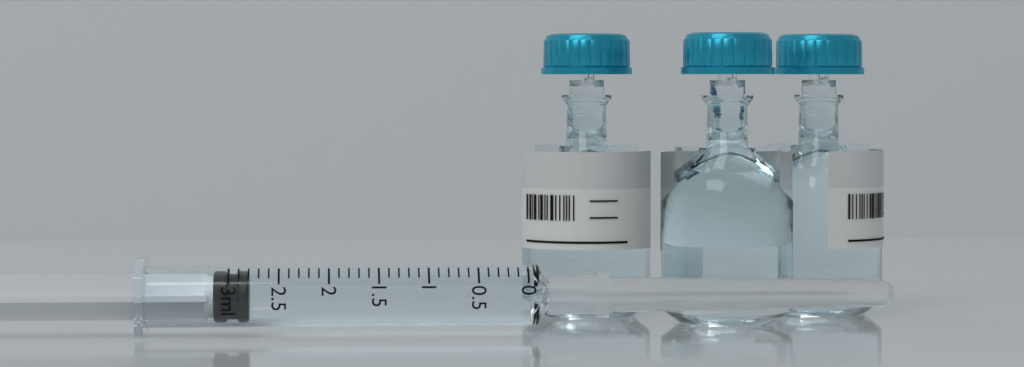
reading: 2.8 ml
